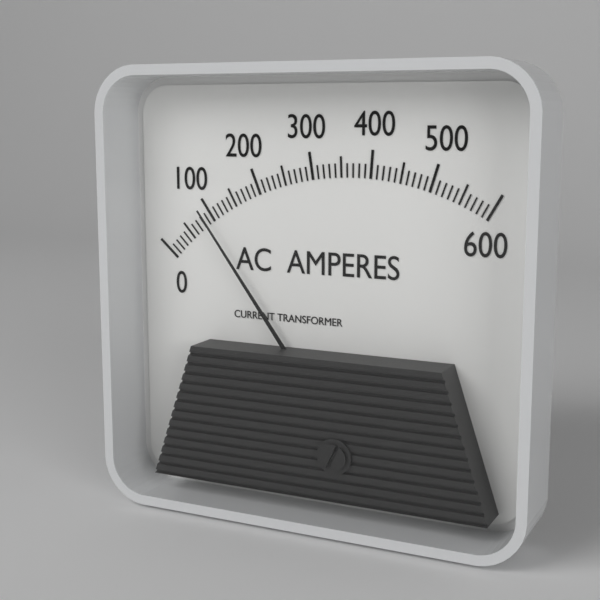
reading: 90 A
